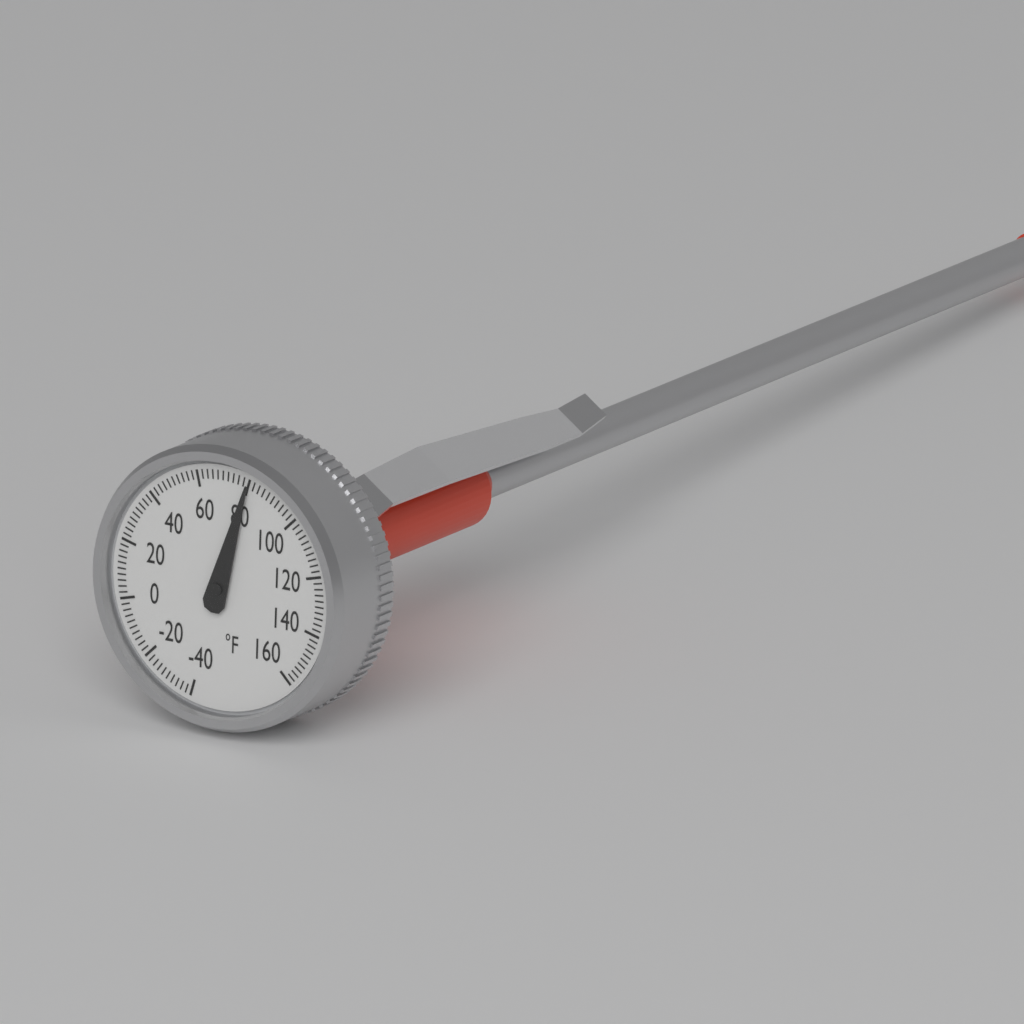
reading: 80 °F
